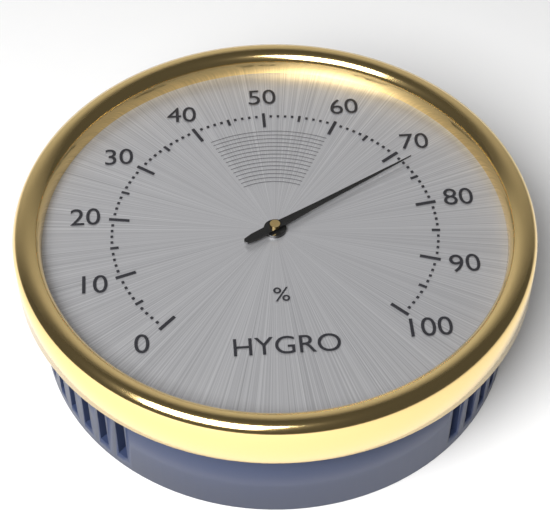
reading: 72 %
